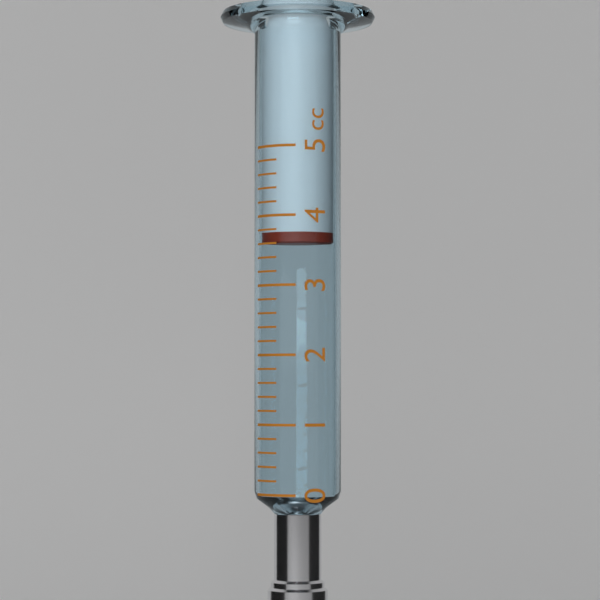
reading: 3.6 cc
